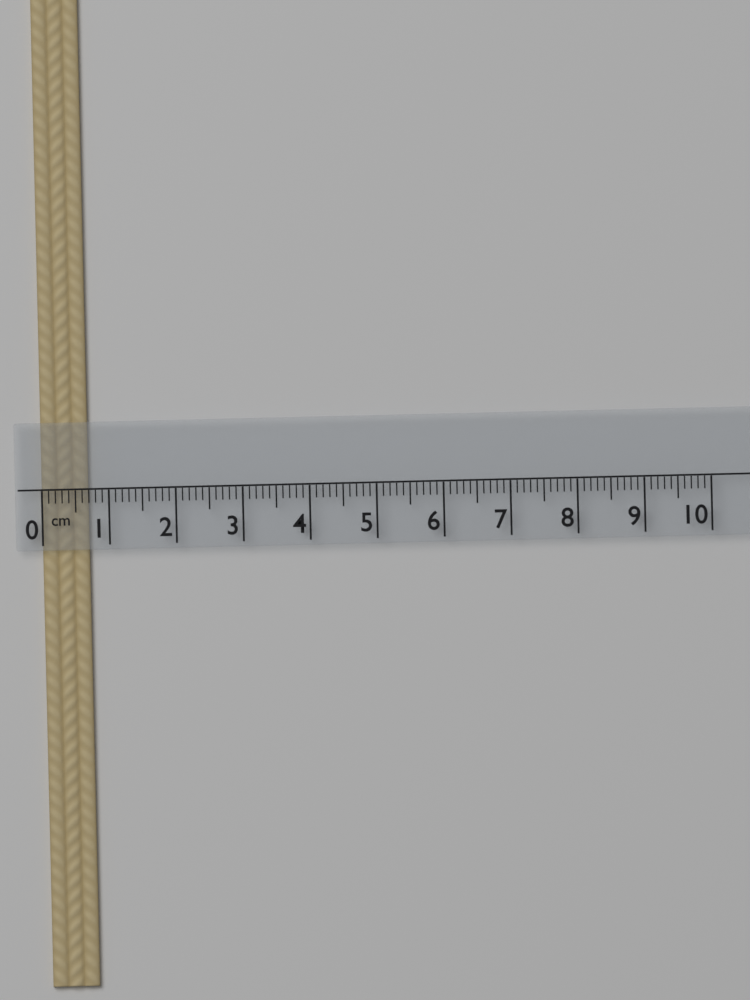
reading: 0.7 cm
